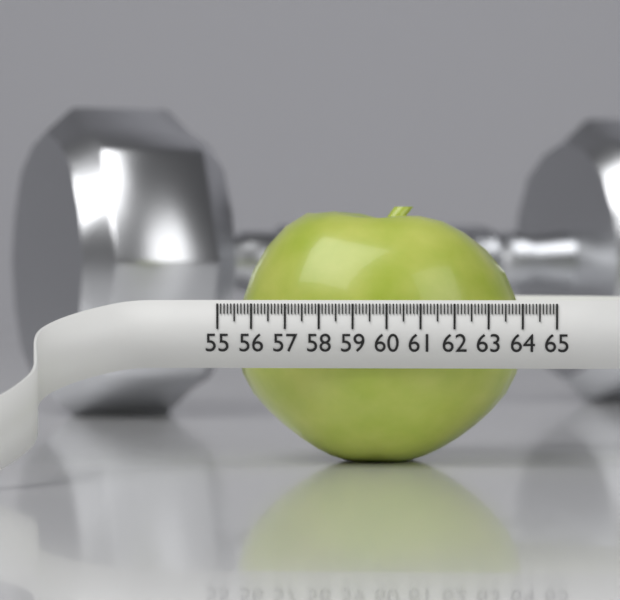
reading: 63.8 (no unit)
